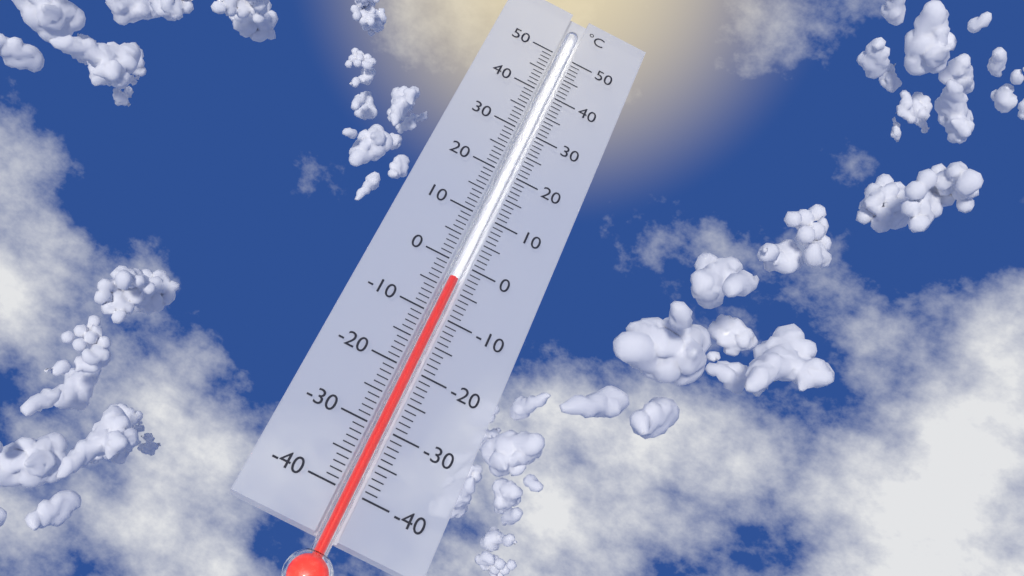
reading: -3 °C
